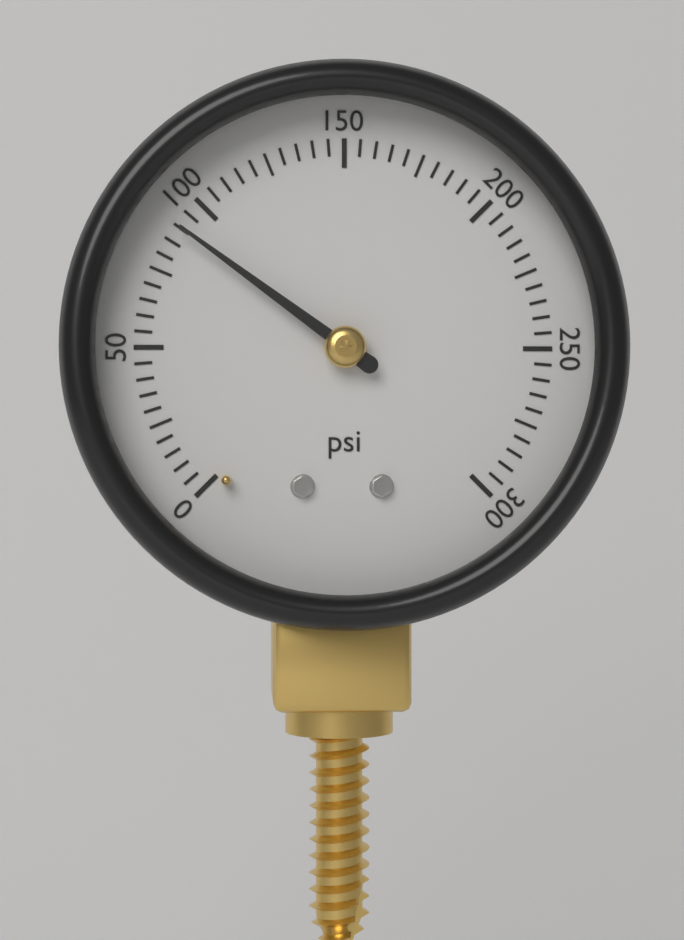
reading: 90 psi
